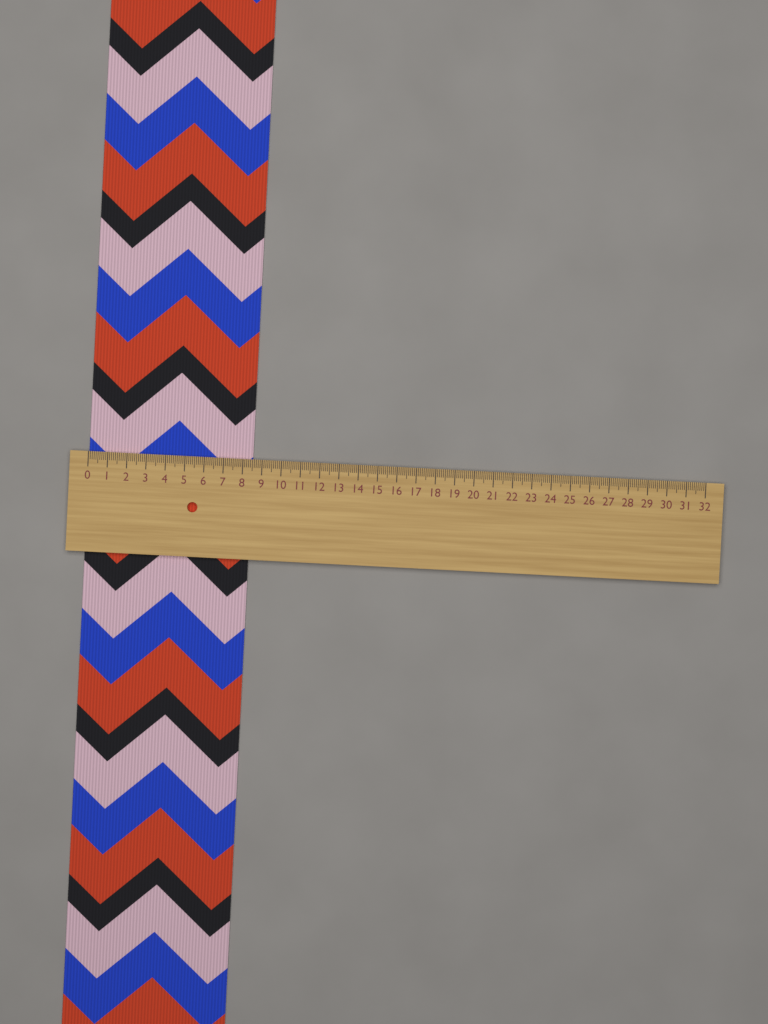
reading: 8.5 (no unit)
